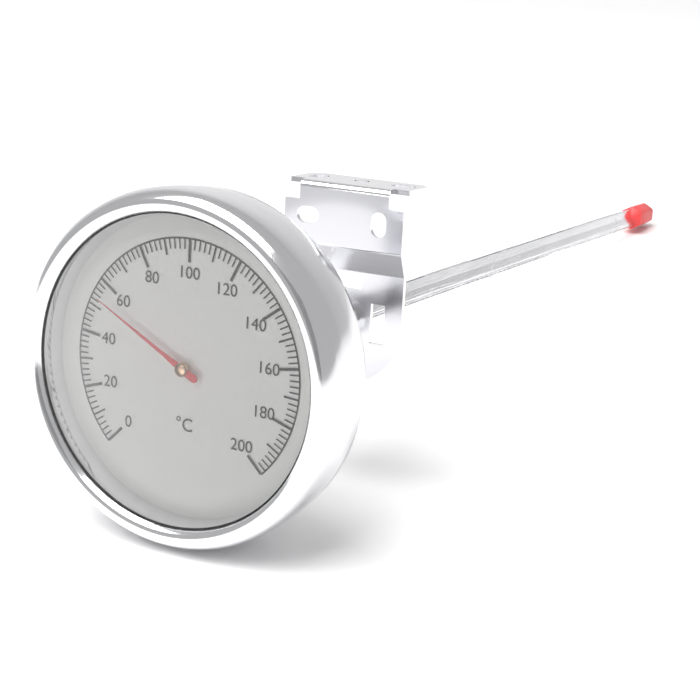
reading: 54 °C
